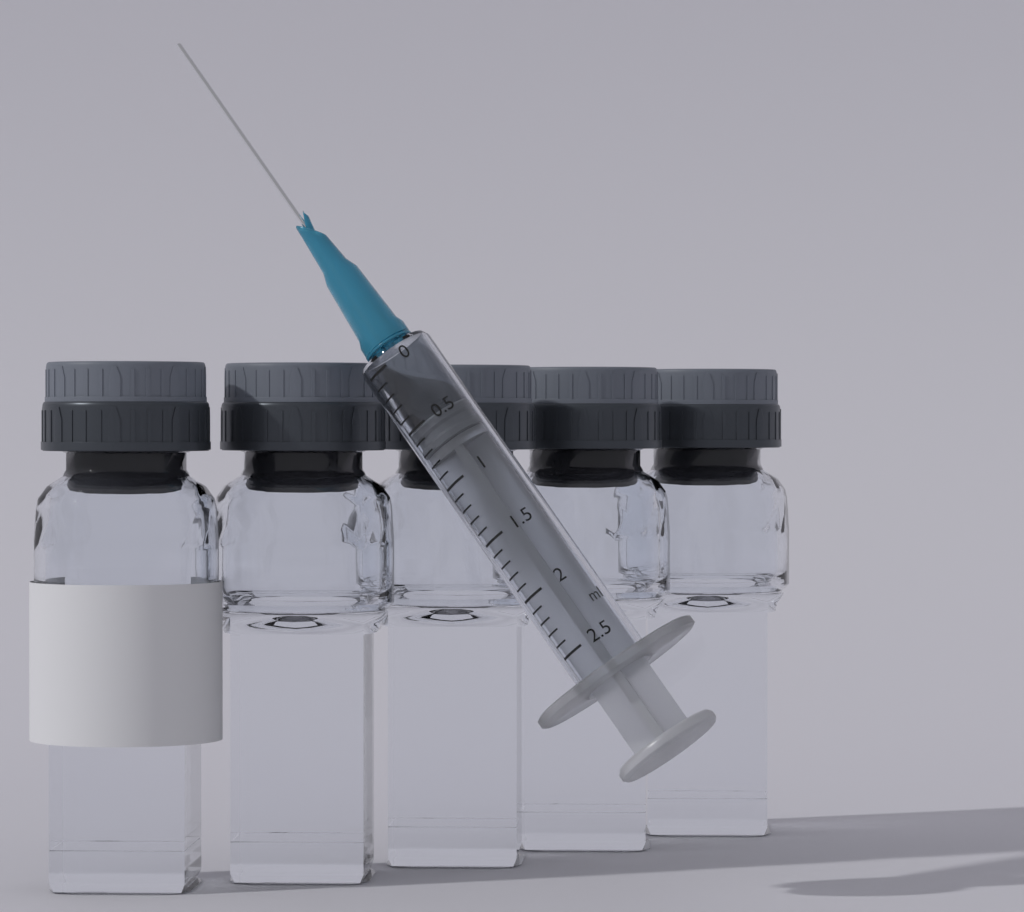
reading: 0.5 ml
